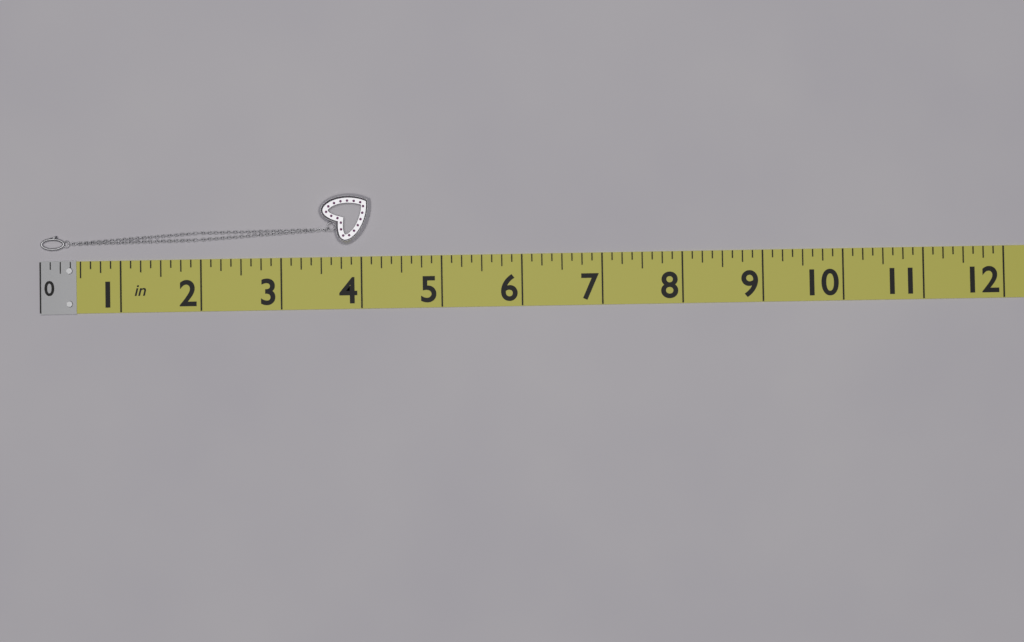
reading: 4.125 in
